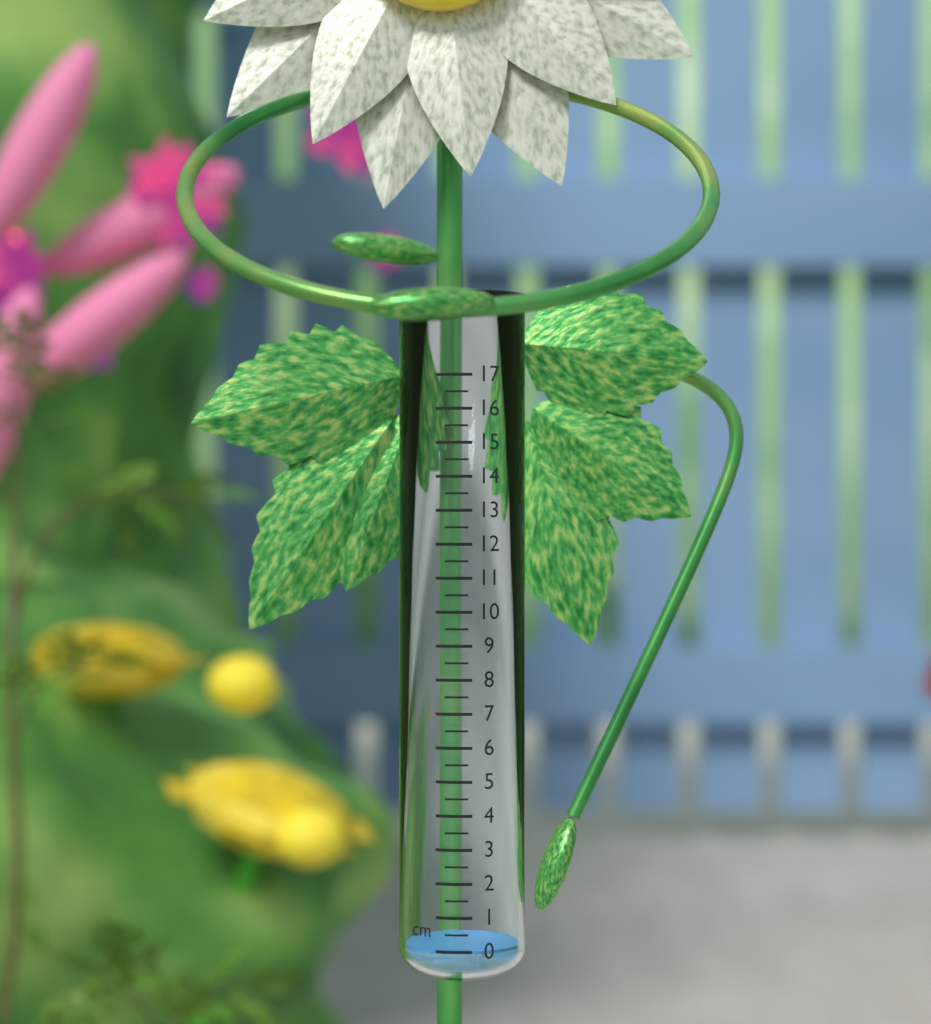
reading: 0.0 cm
